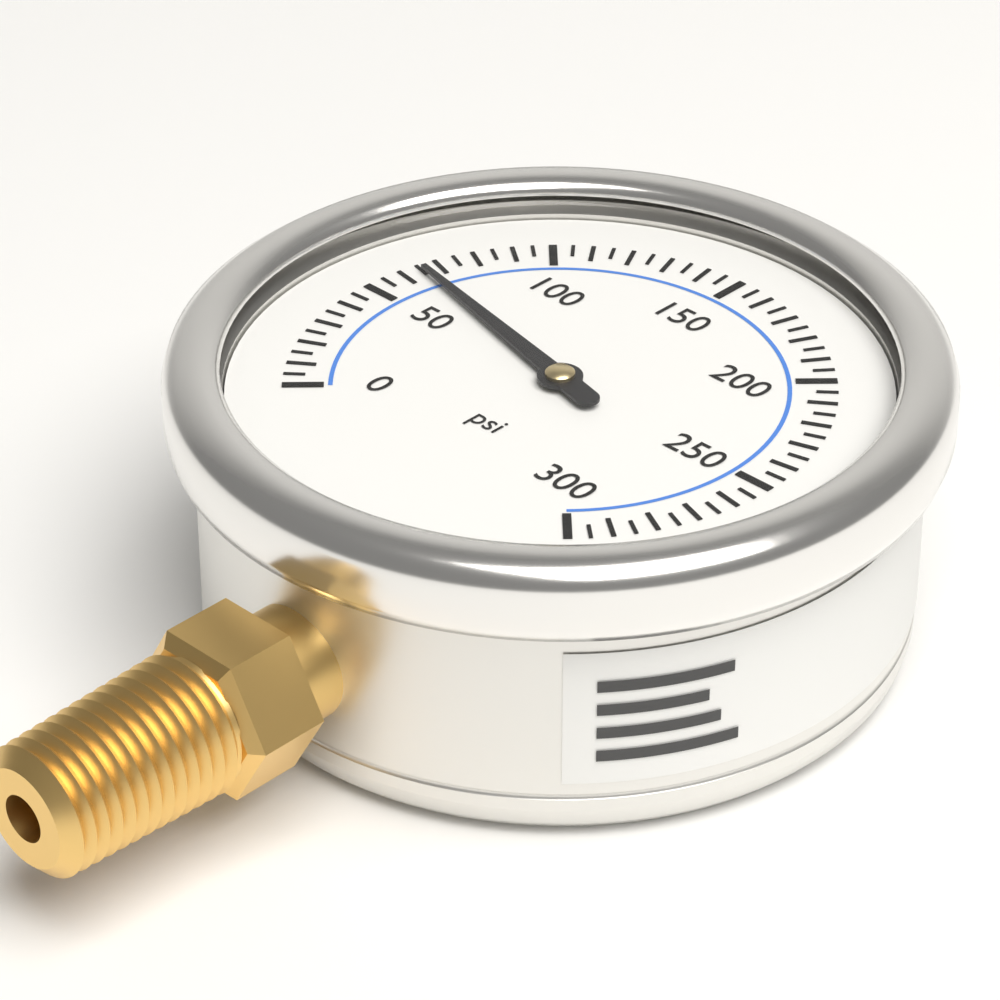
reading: 65 psi
